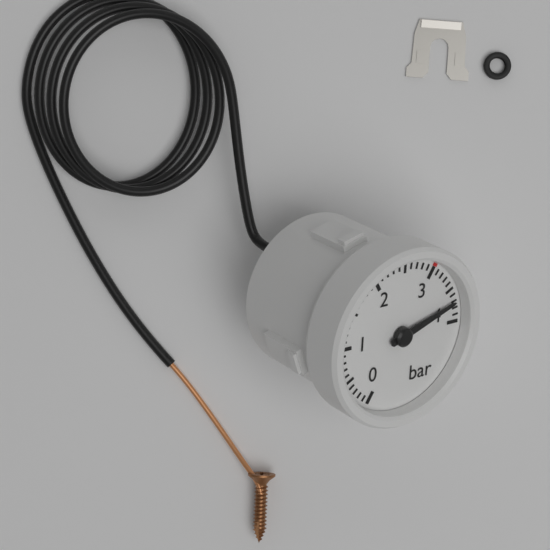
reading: 3.7 bar
